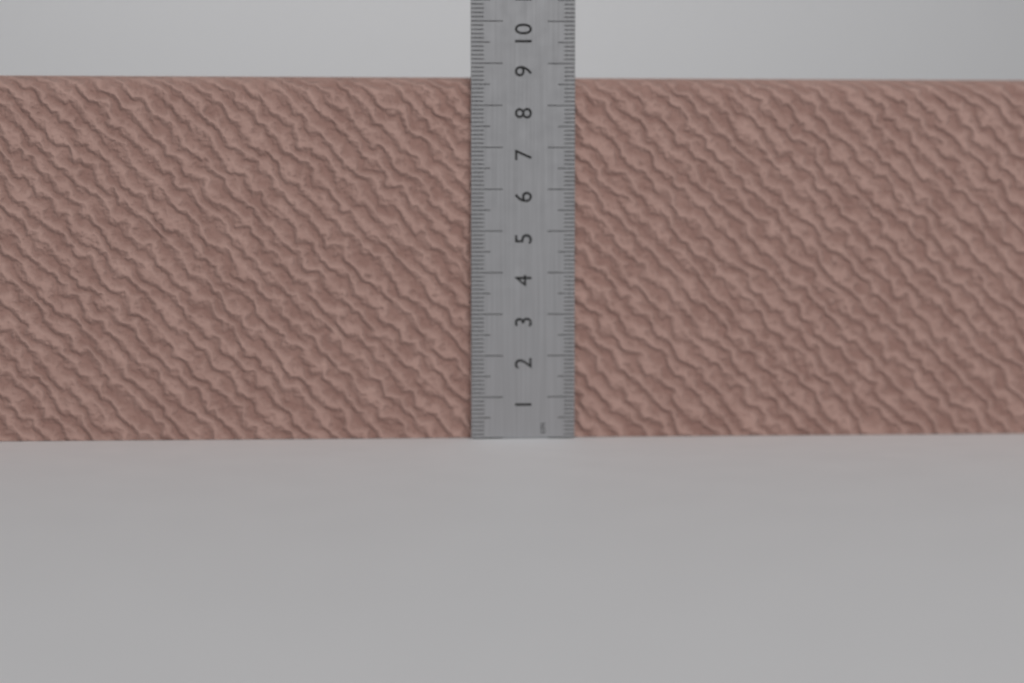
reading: 8.7 cm
